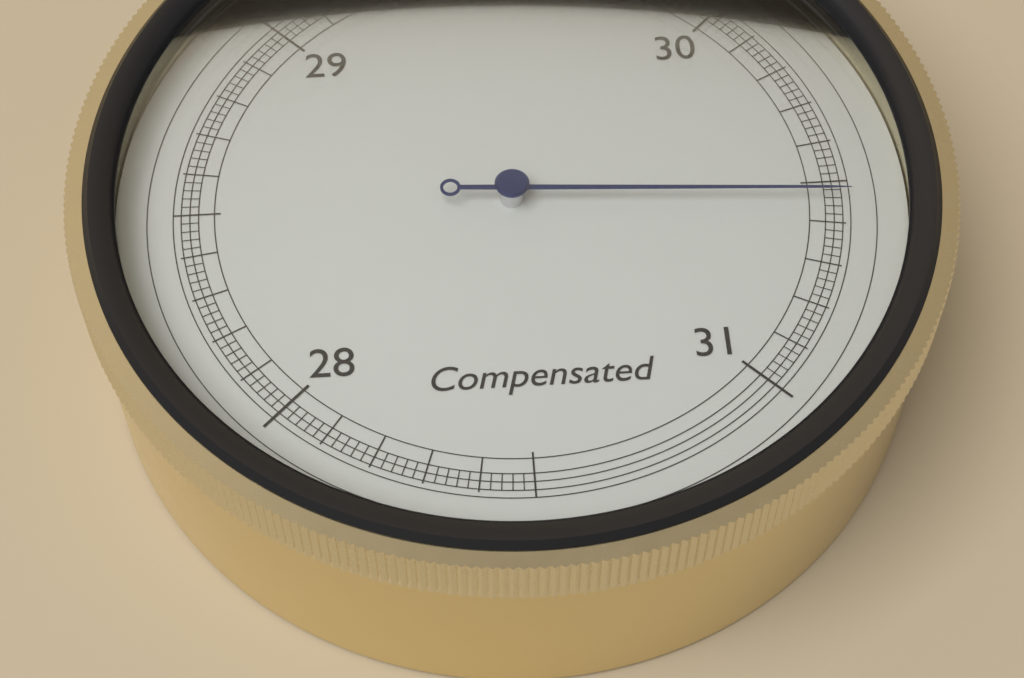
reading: 30.54 inHg
